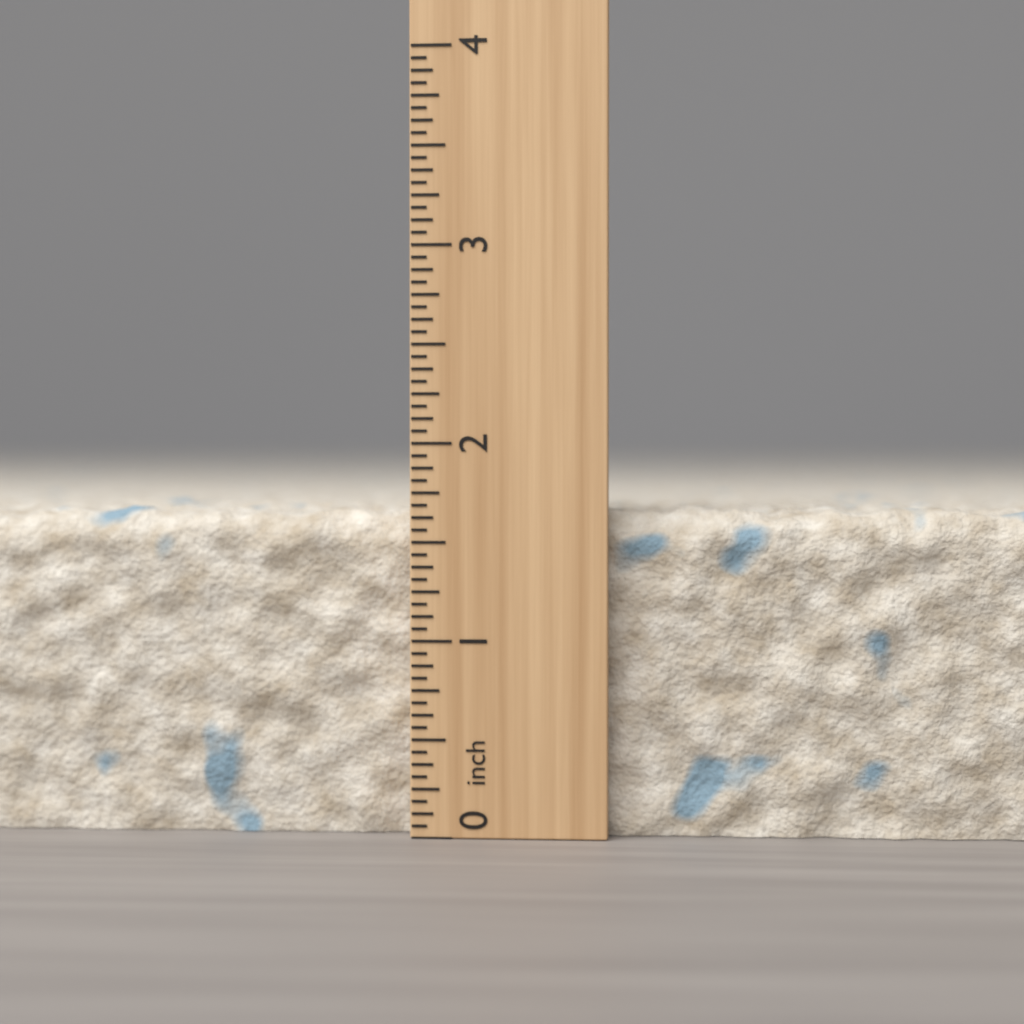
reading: 1.6875 inch
